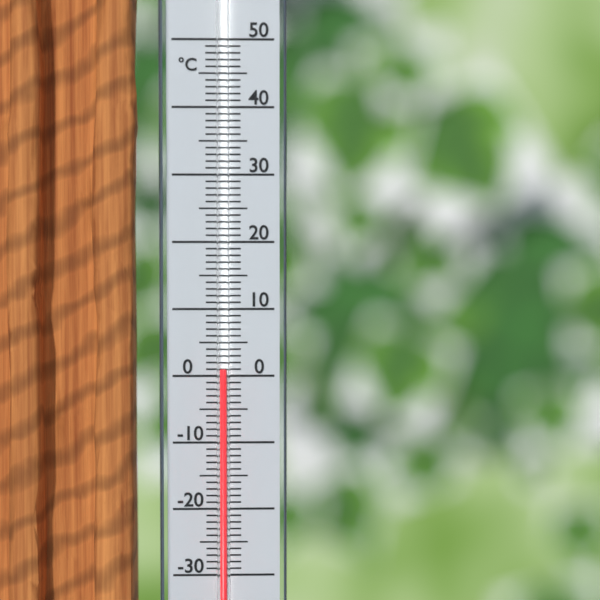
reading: 1 °C
